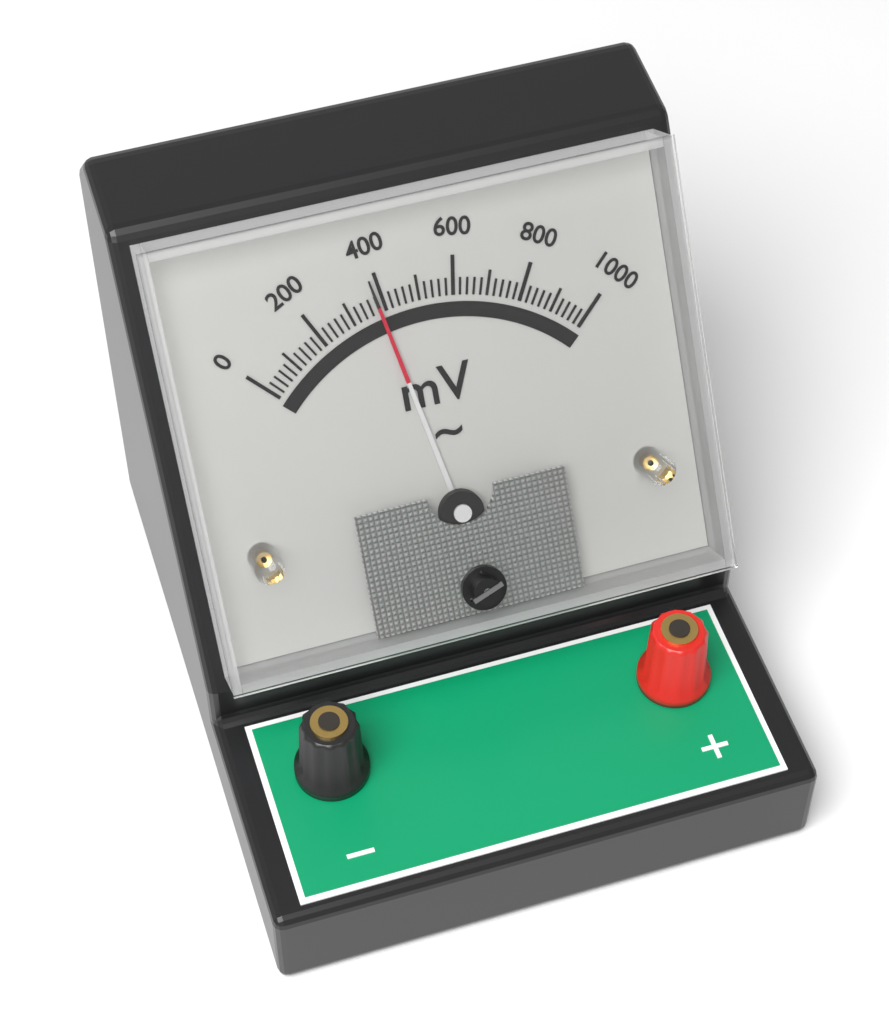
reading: 380 mV
